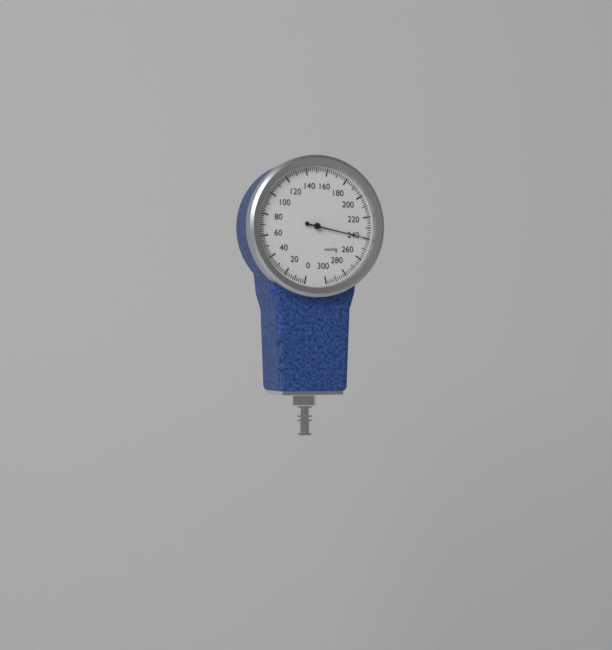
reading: 240 mmHg
